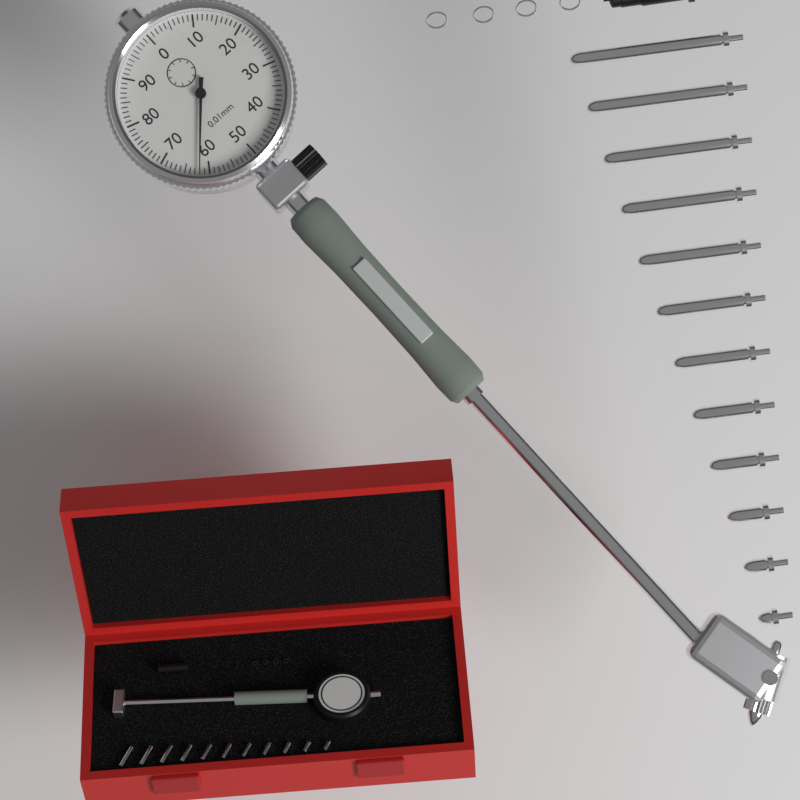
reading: 0.62 mm
